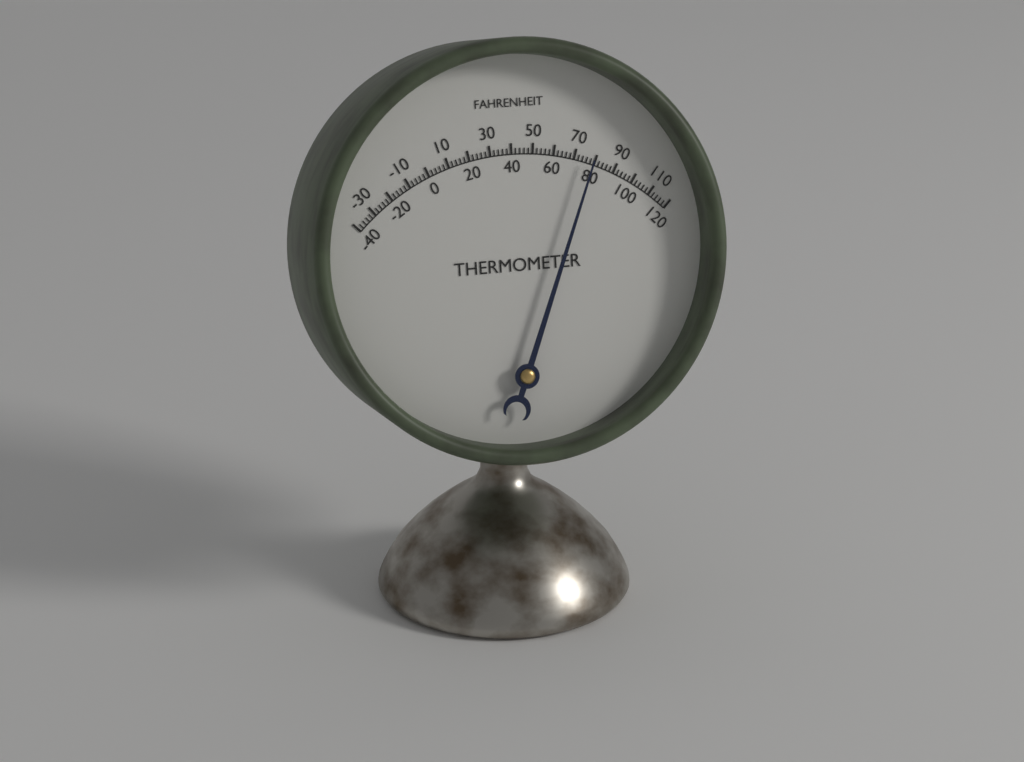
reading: 78 °F
